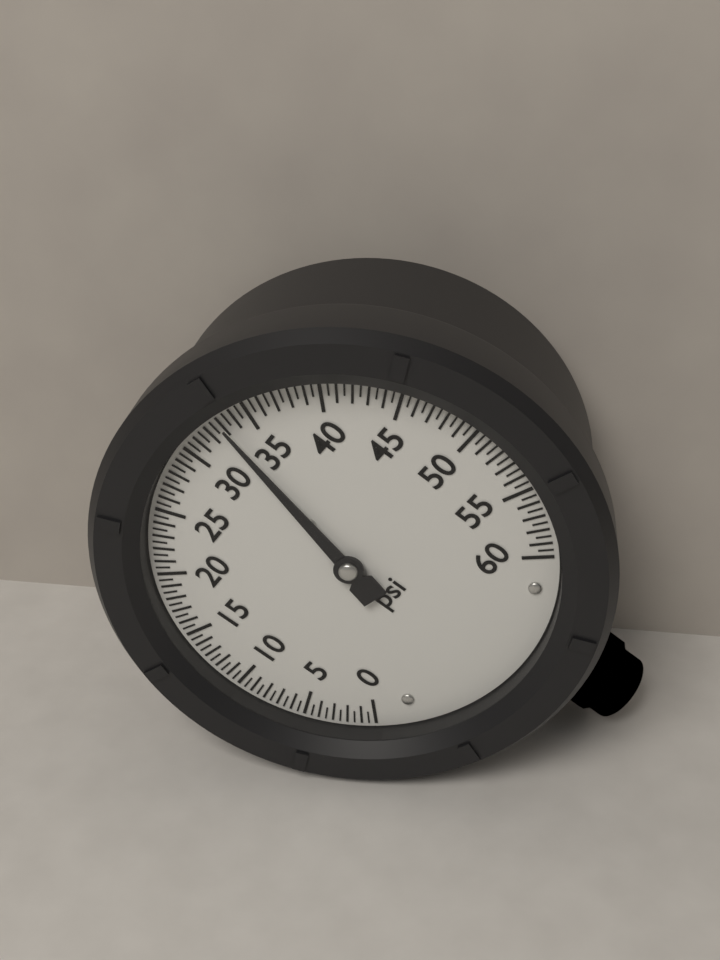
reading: 33.0 psi
